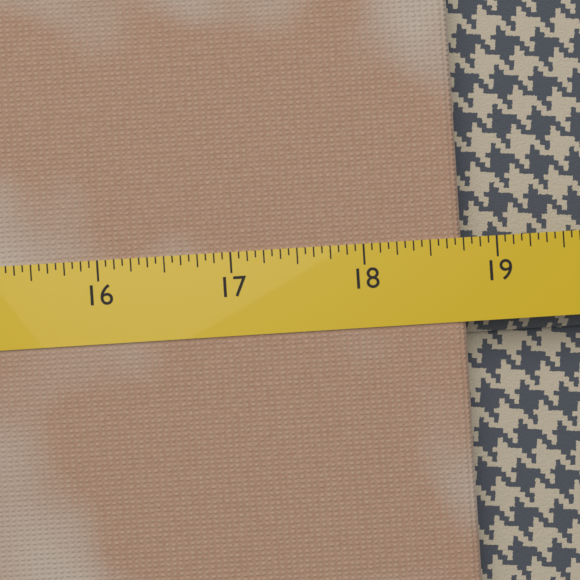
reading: 18.7500 (no unit)
